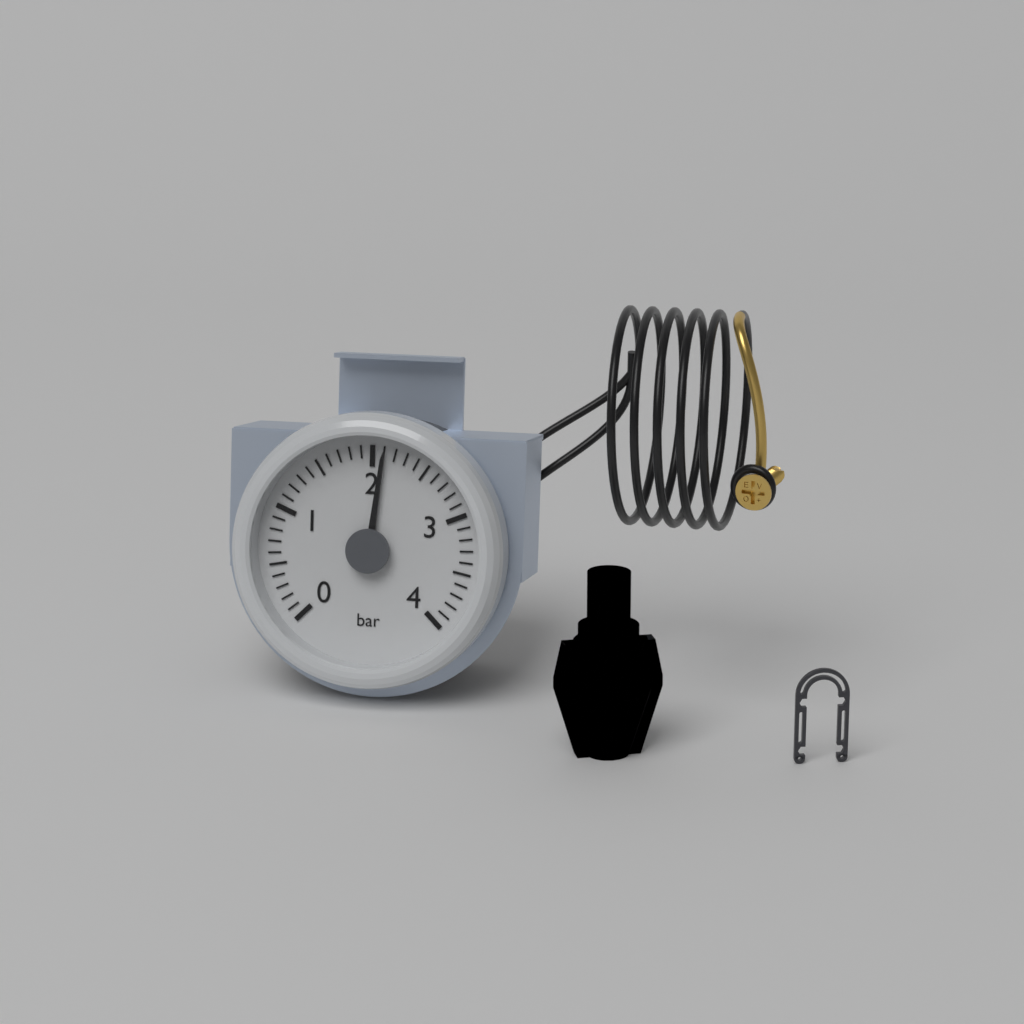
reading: 2.1 bar
